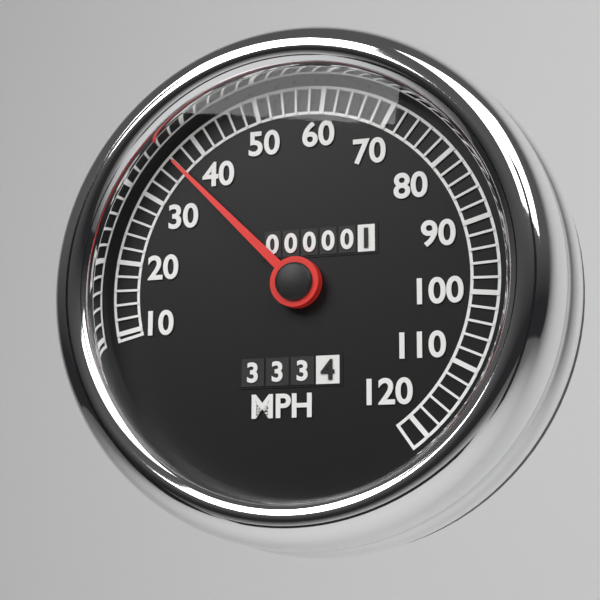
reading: 36 MPH
